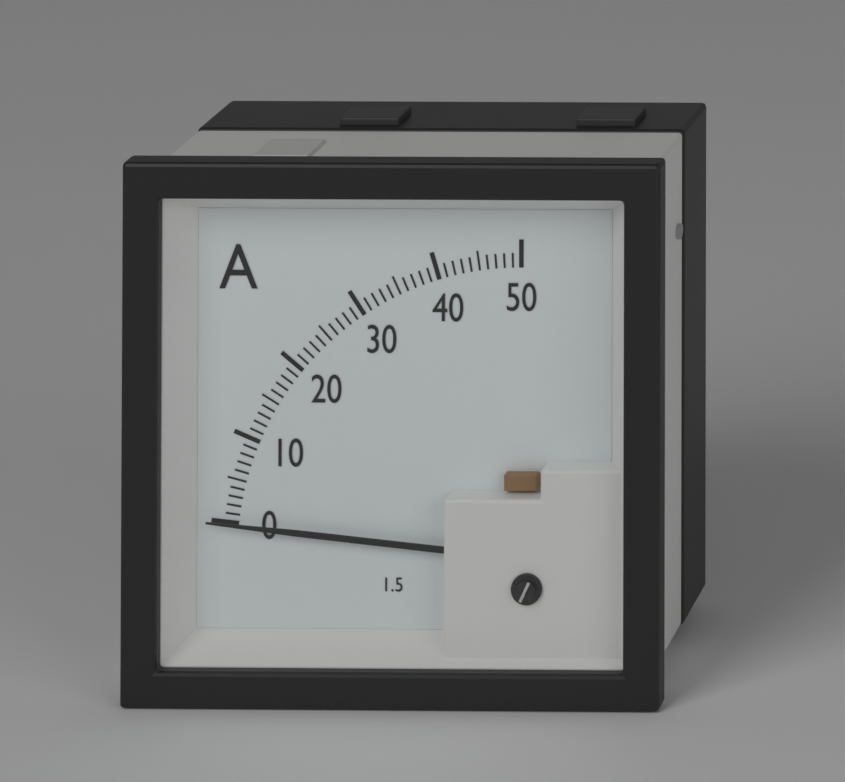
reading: 0 A
